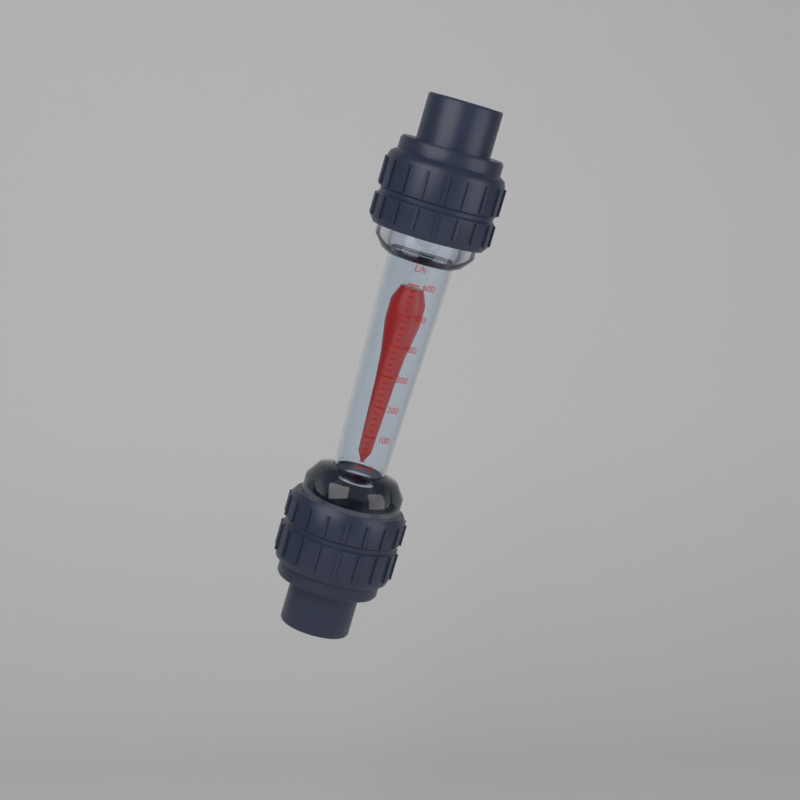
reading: 580 L/h
